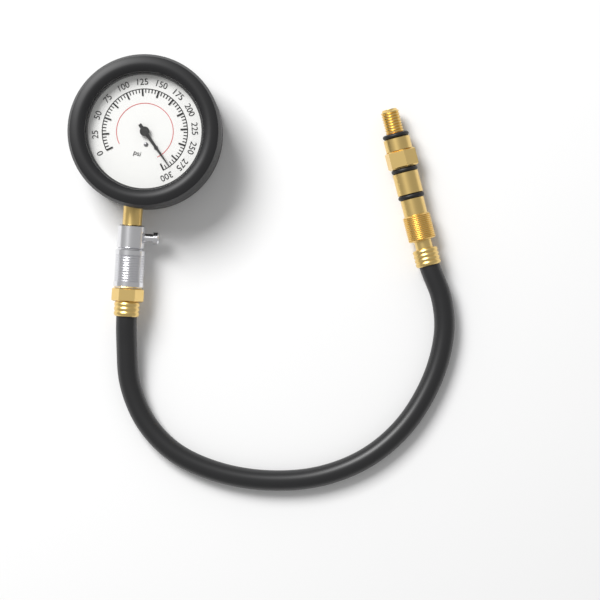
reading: 290 psi
